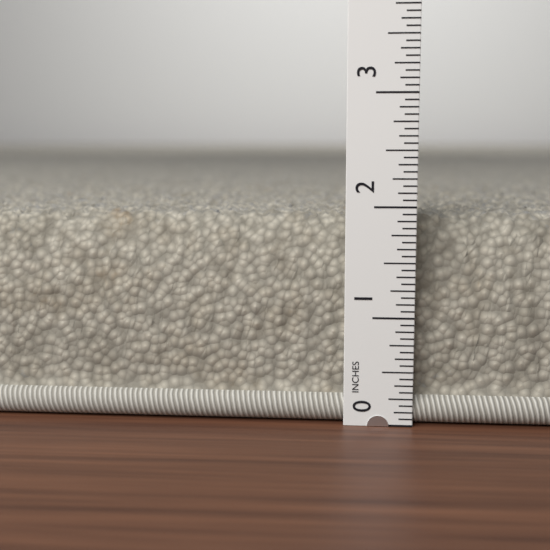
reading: 1.9375 in
